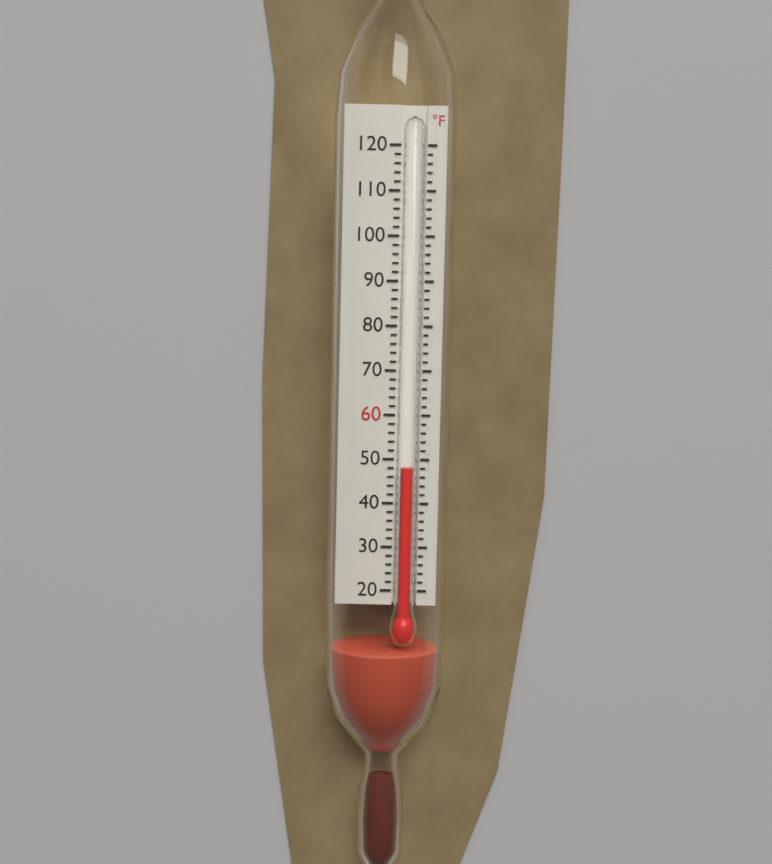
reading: 48 °F
